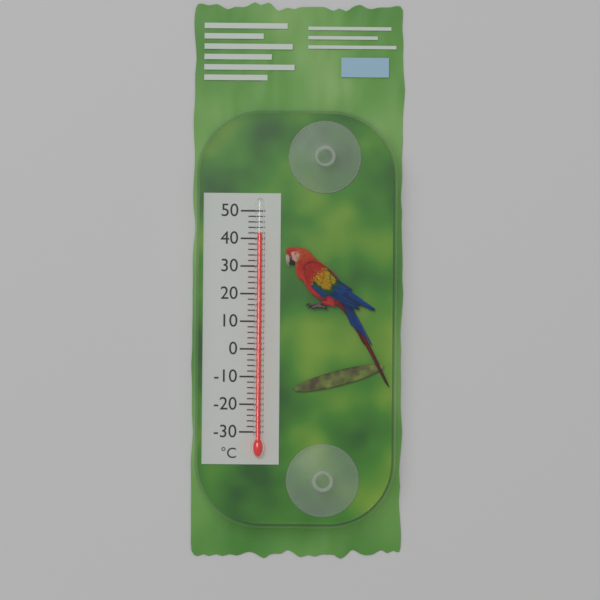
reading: 42 °C
